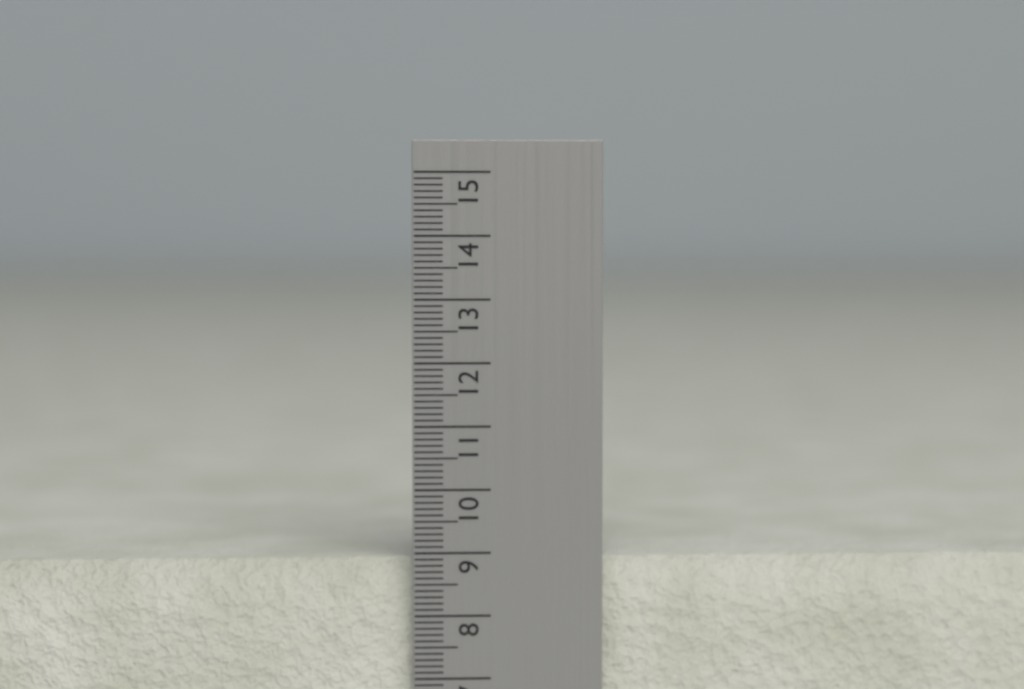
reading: 8.9 cm
